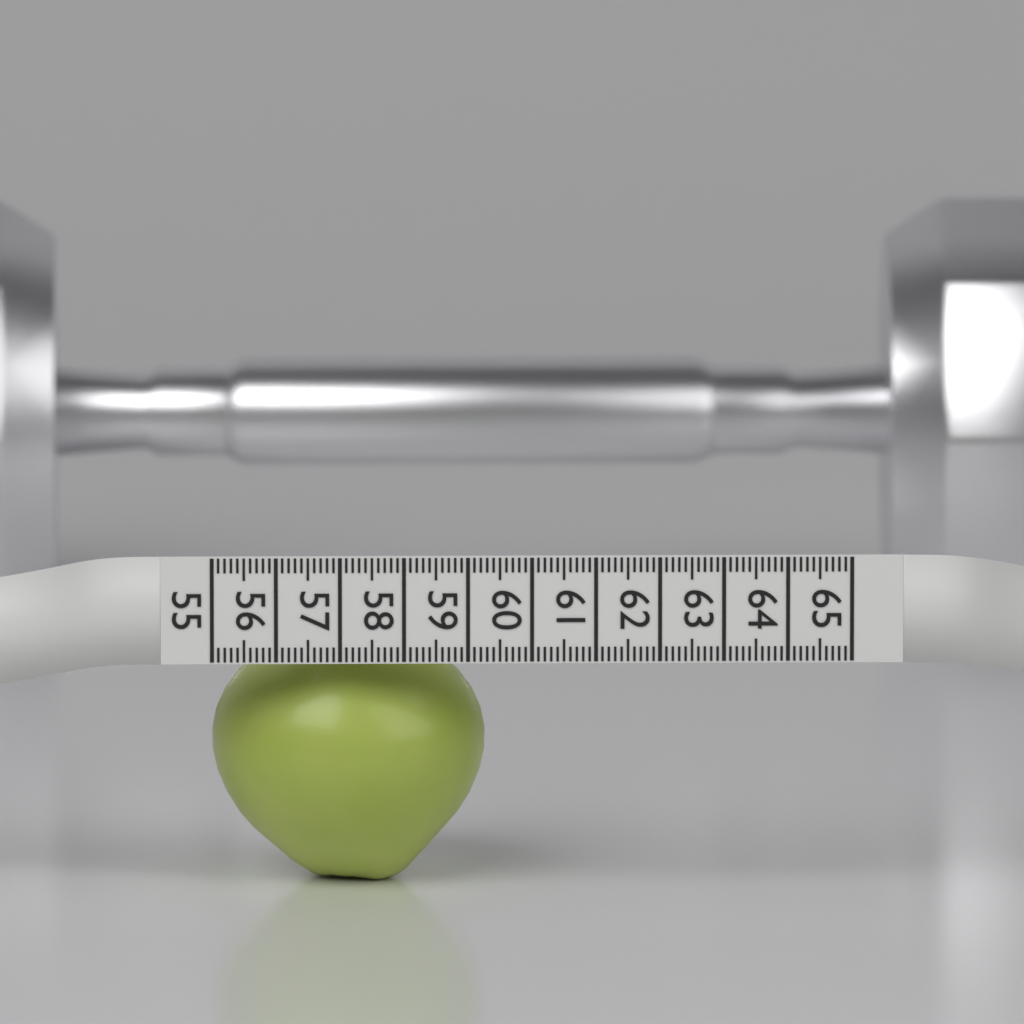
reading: 59.3 (no unit)
